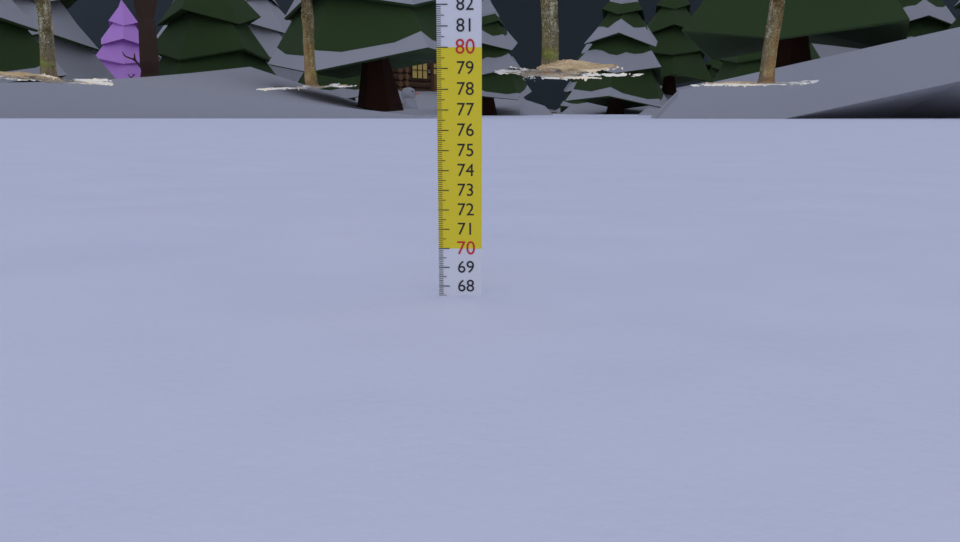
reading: 67.5 cm
